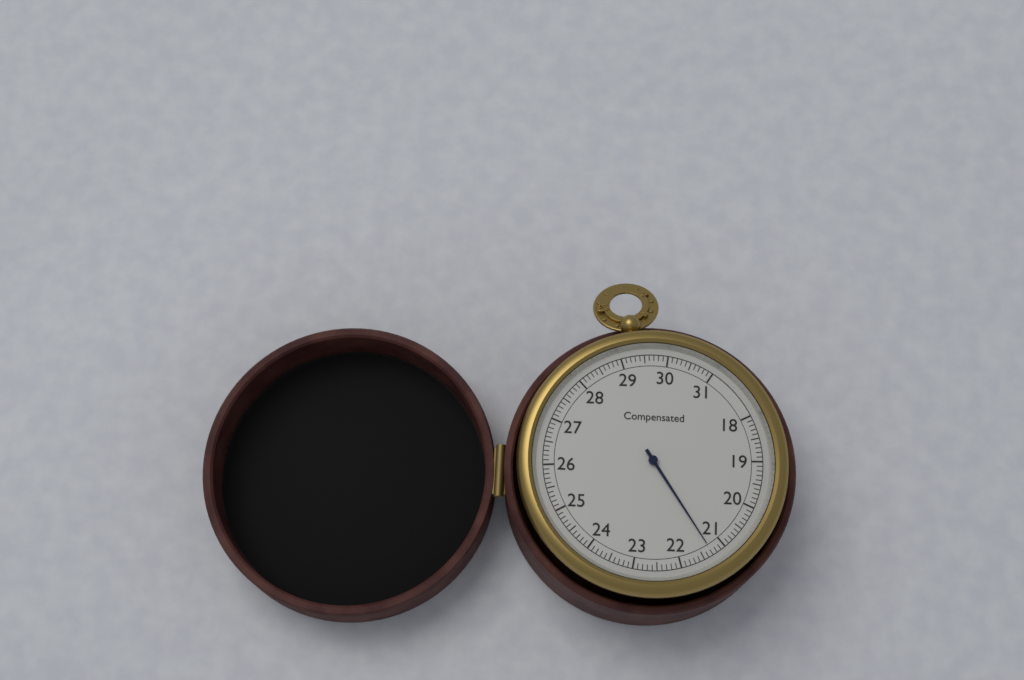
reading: 21.3 (no unit)
